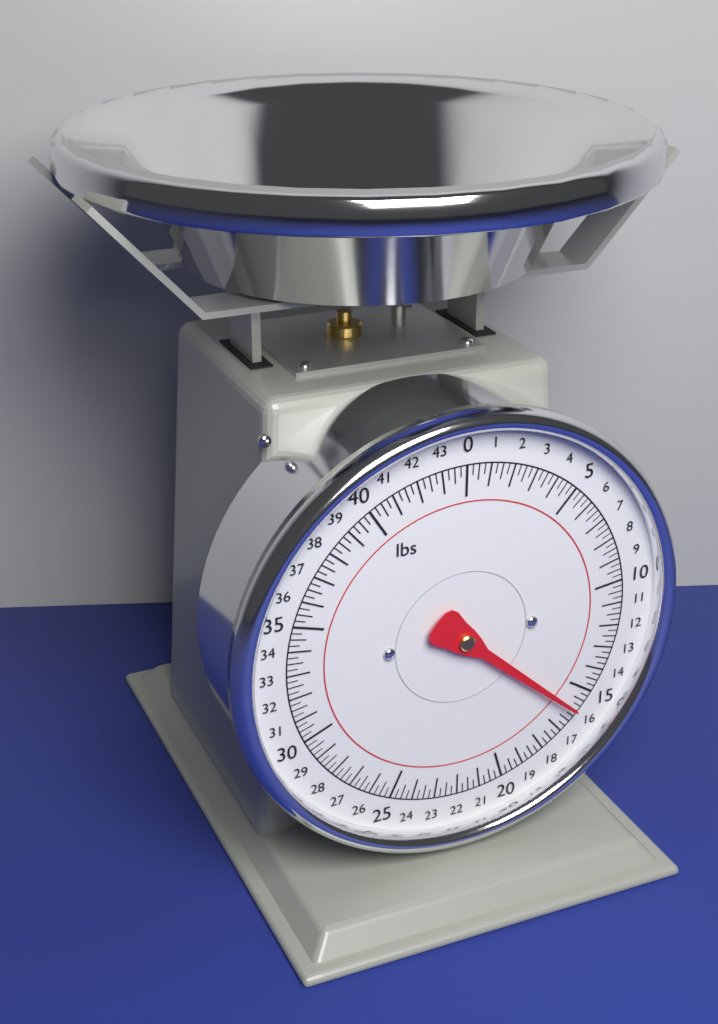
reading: 16.00 lbs
